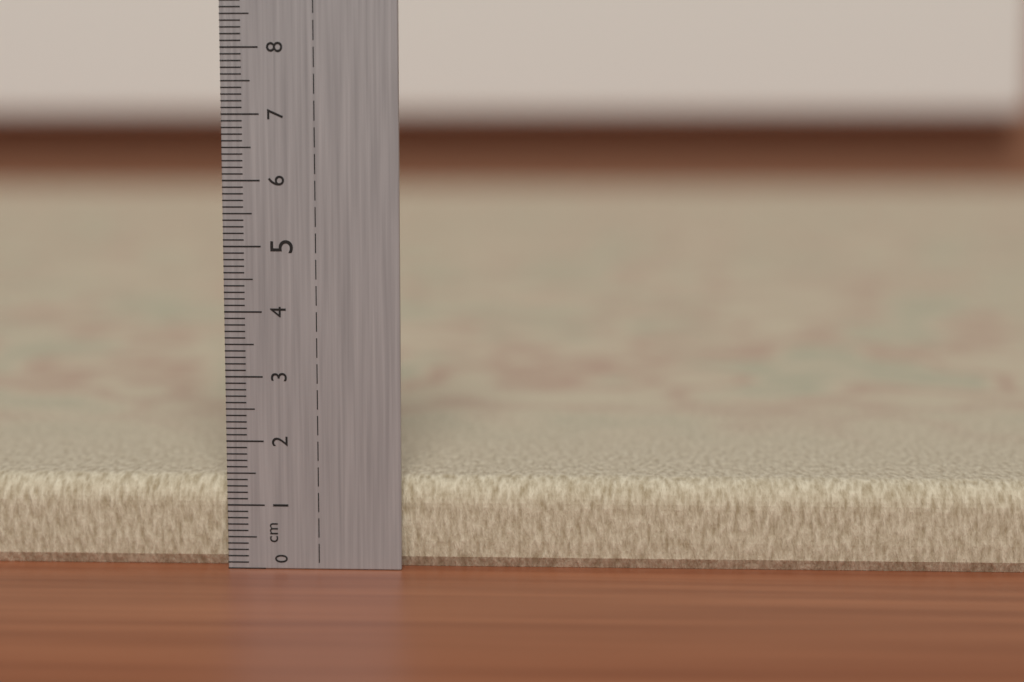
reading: 1.4 cm
